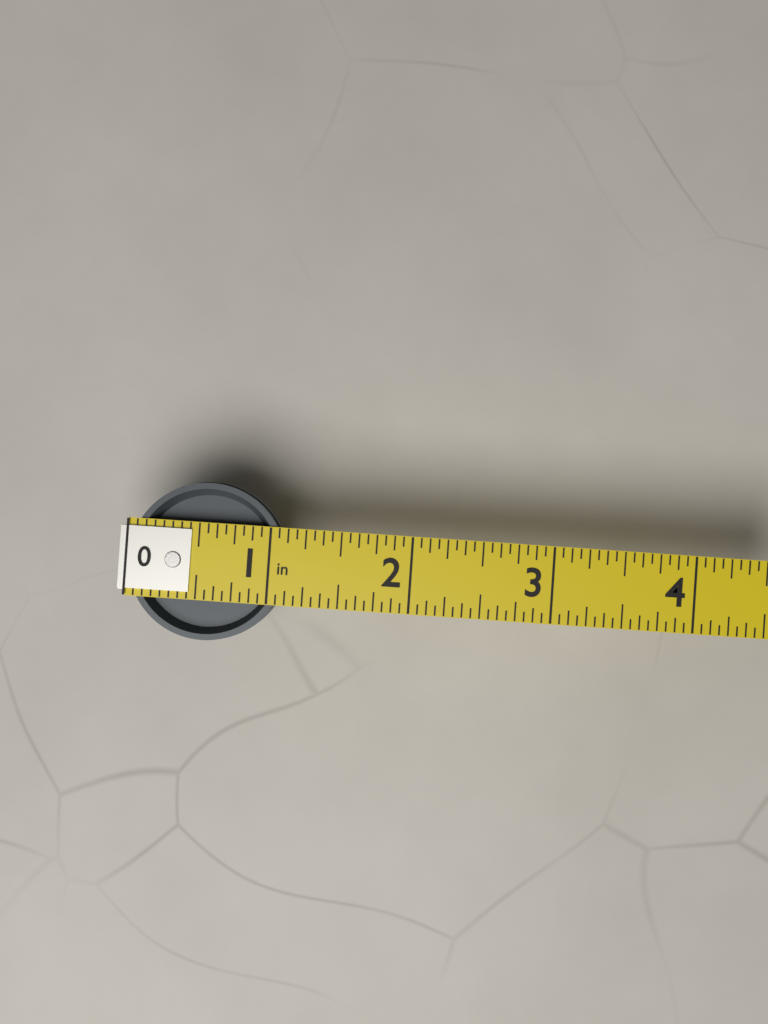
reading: 1.1250 in
